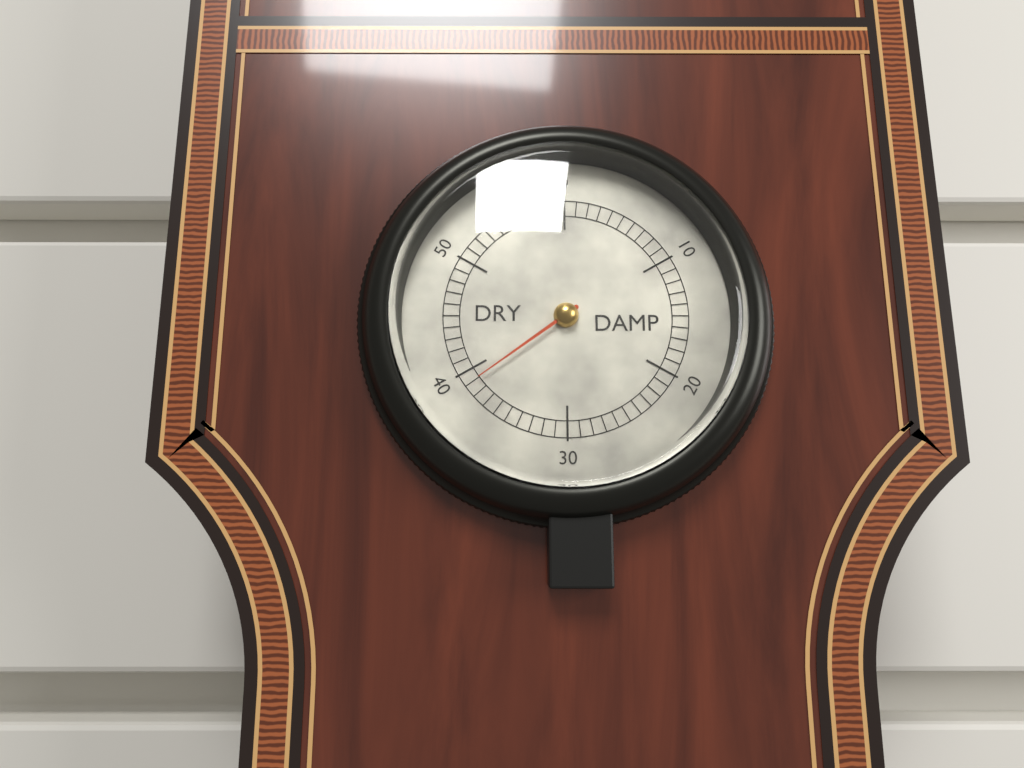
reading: 39 (no unit)
